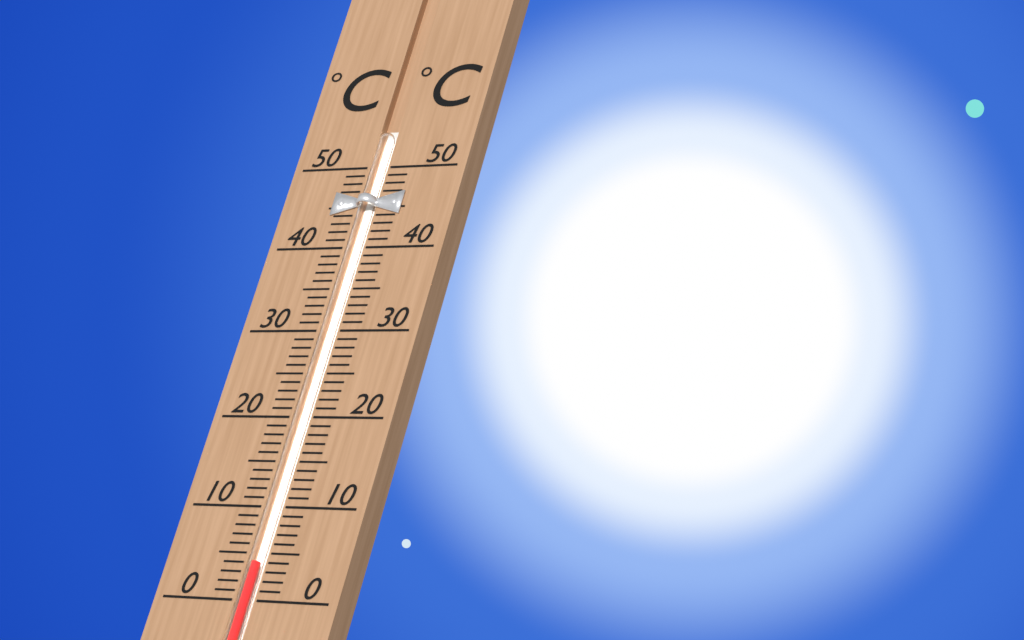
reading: 4 °C
